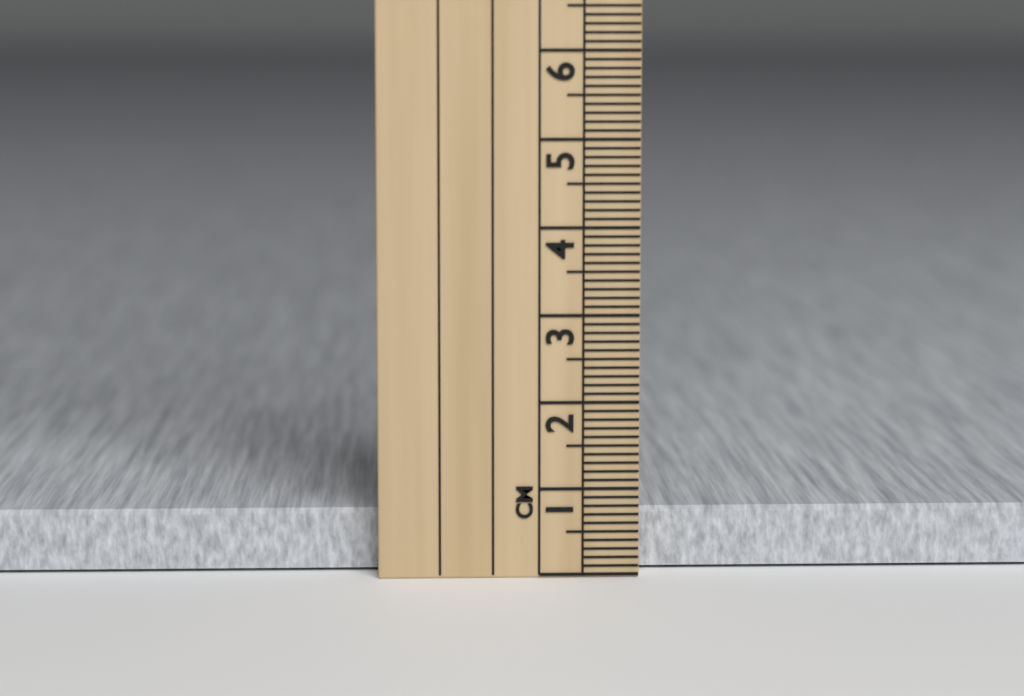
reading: 0.7 cm
